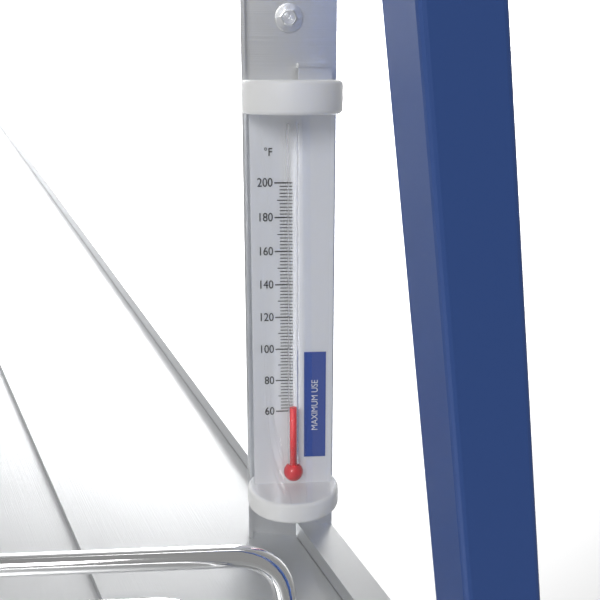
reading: 64 °F
